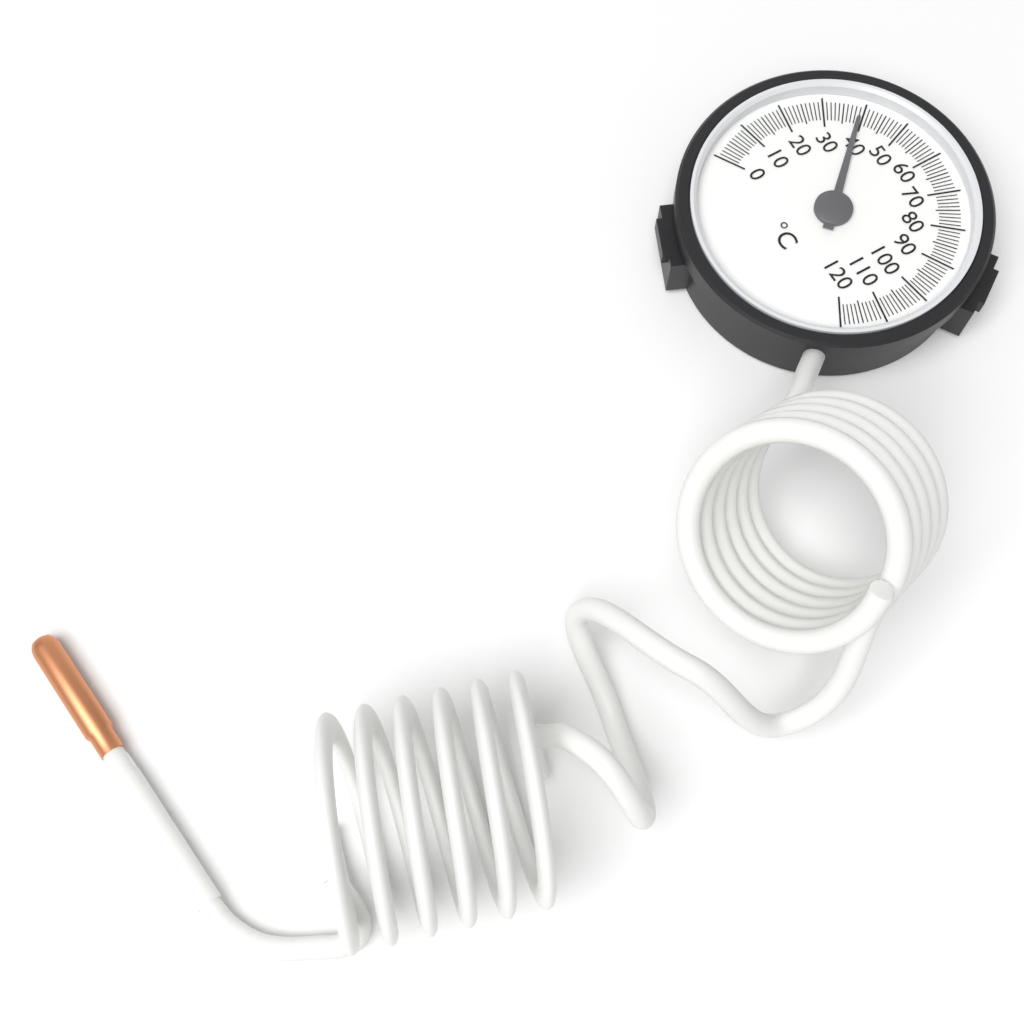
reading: 39 °C
